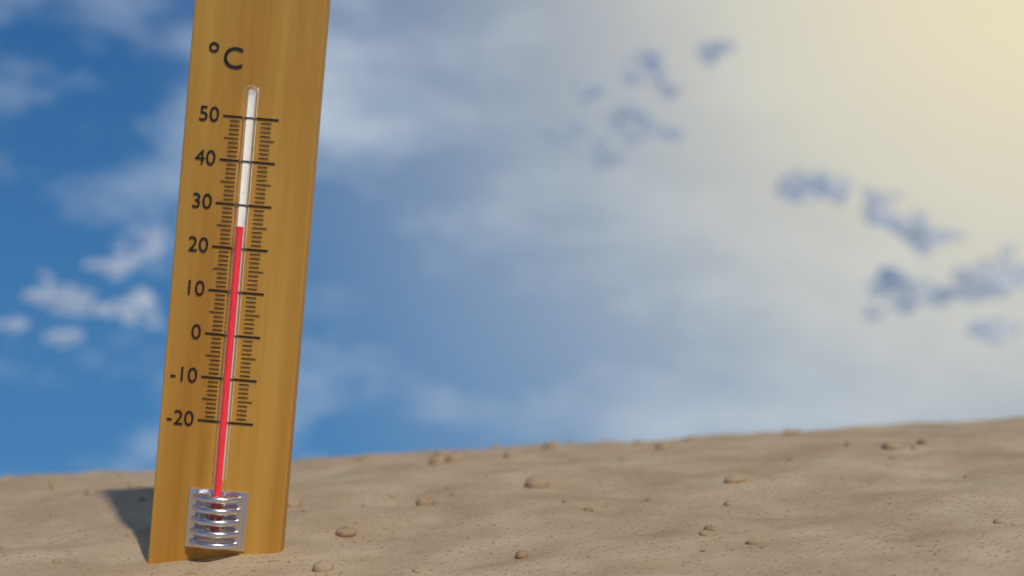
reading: 25 °C
